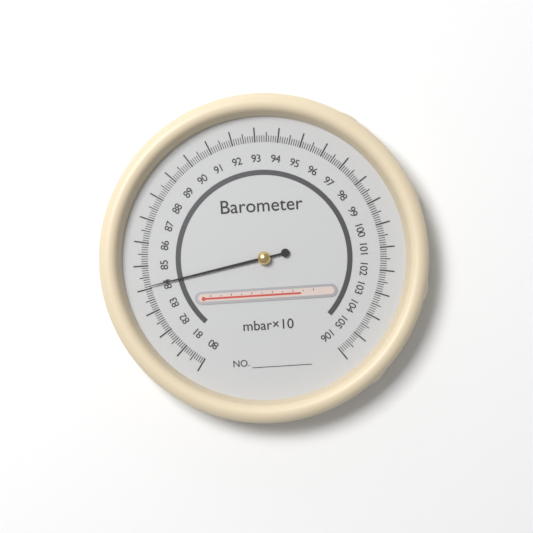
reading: 84.1 mbar×10
